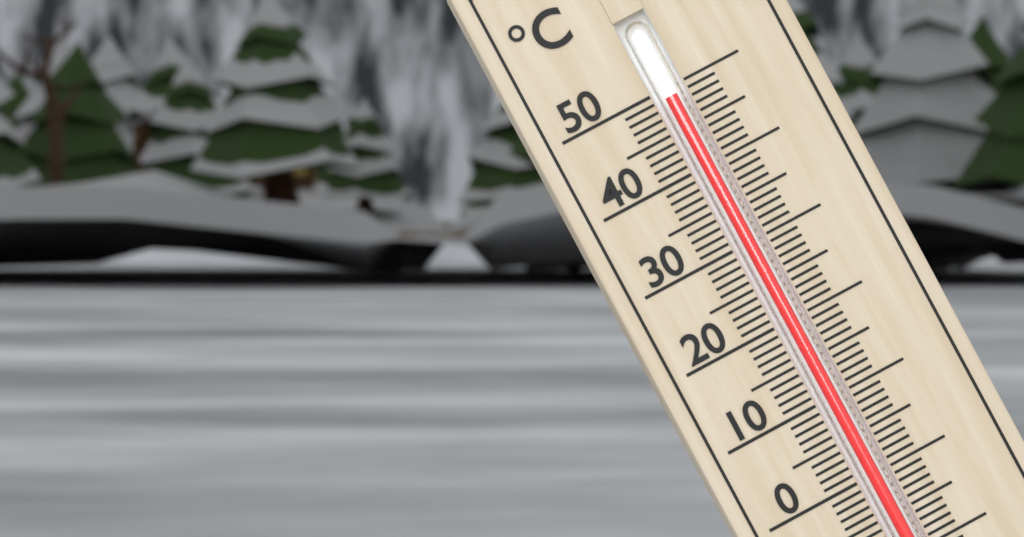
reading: 49 °C
